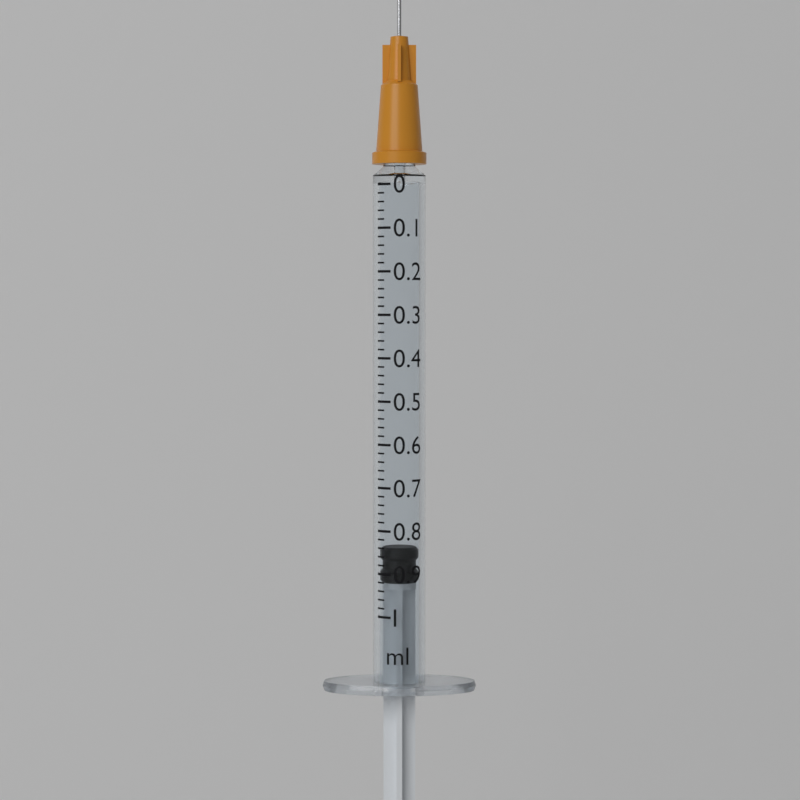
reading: 0.84 ml
